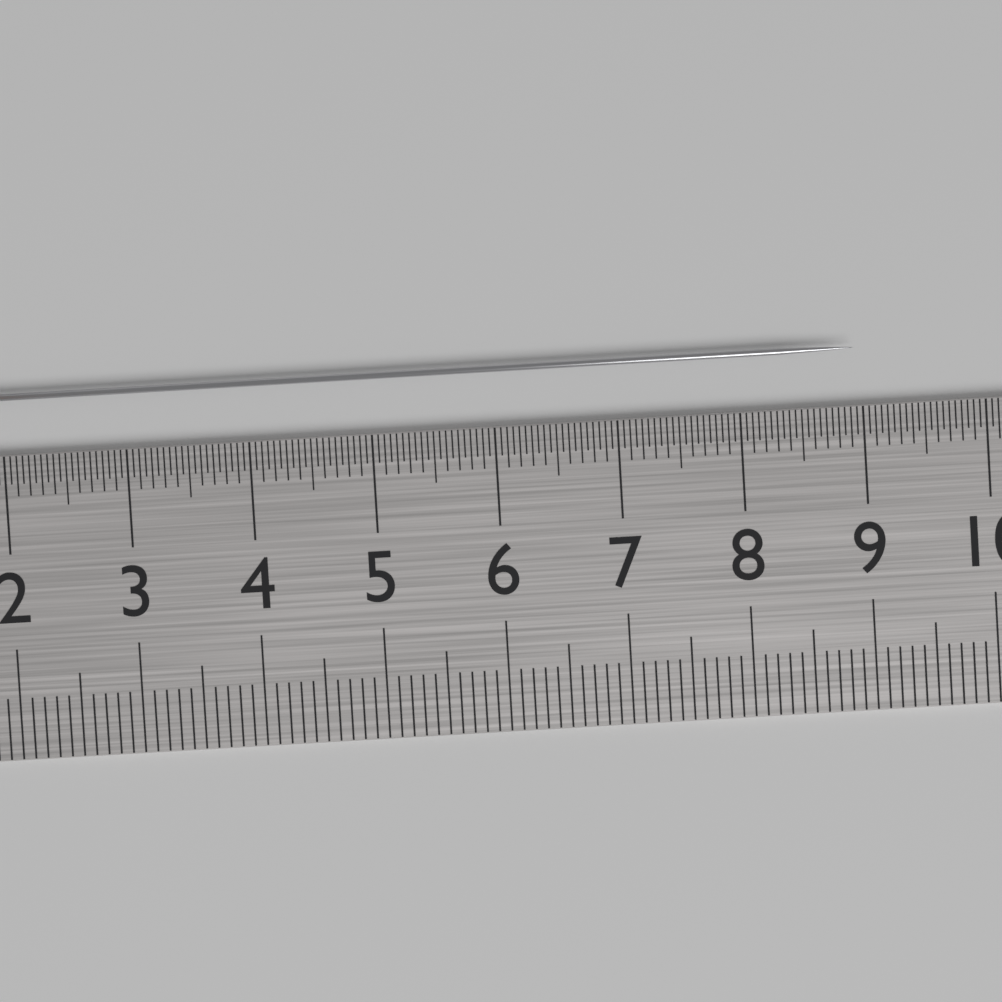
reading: 8.95 cm
